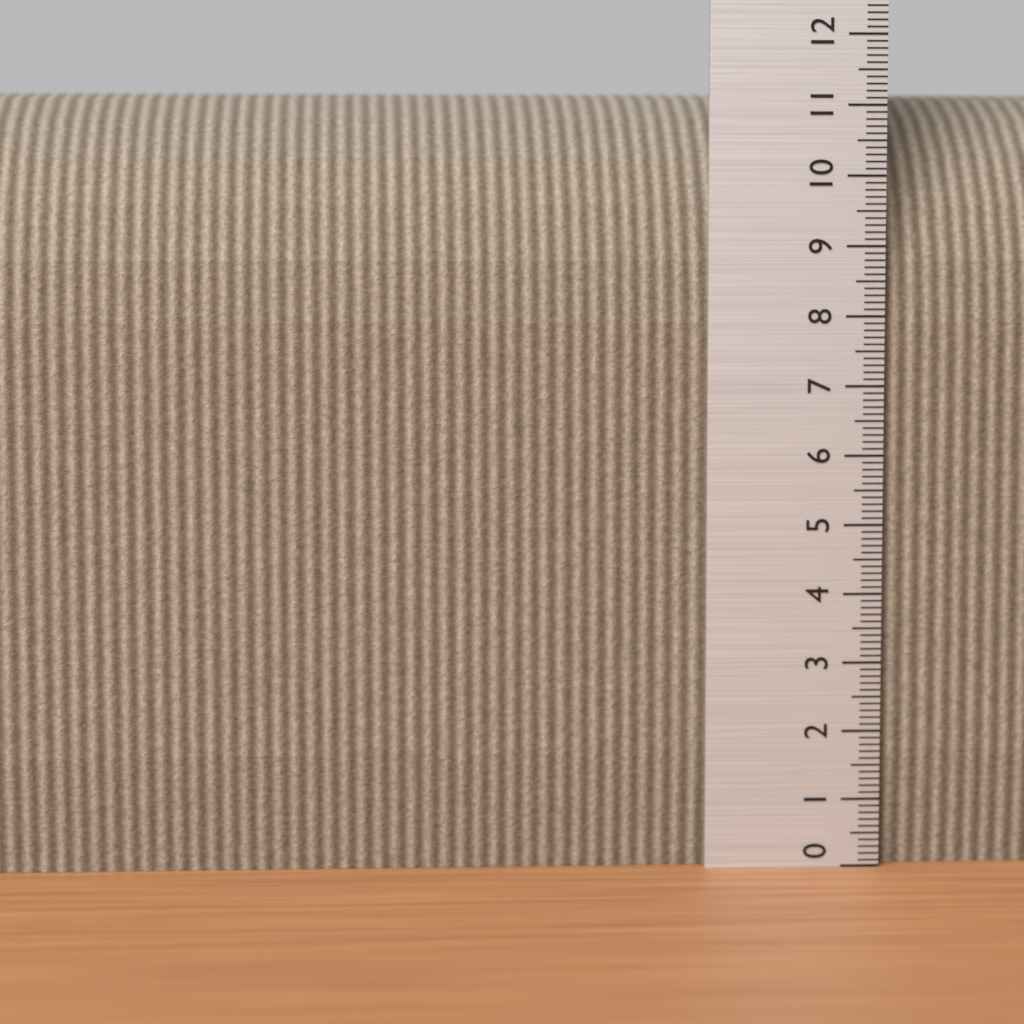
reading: 11.3 (no unit)
